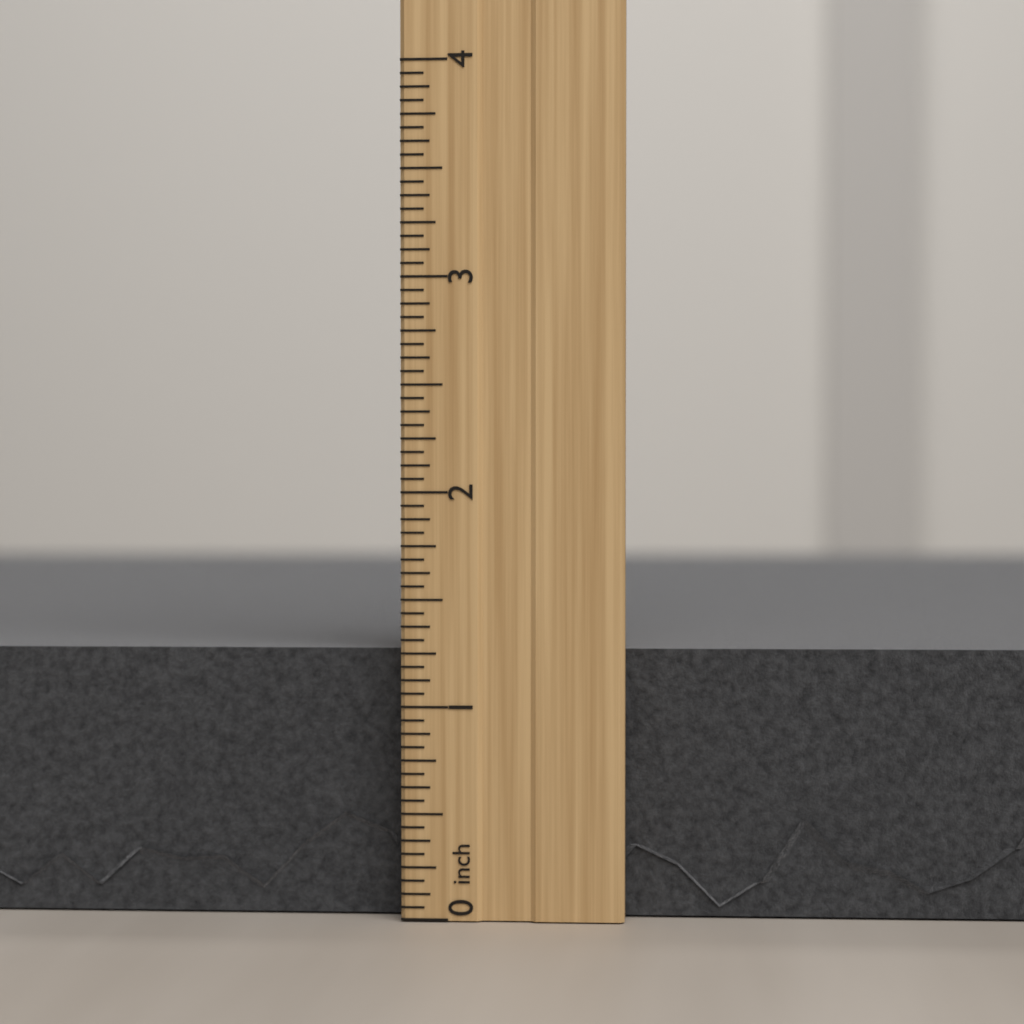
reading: 1.3125 inch
